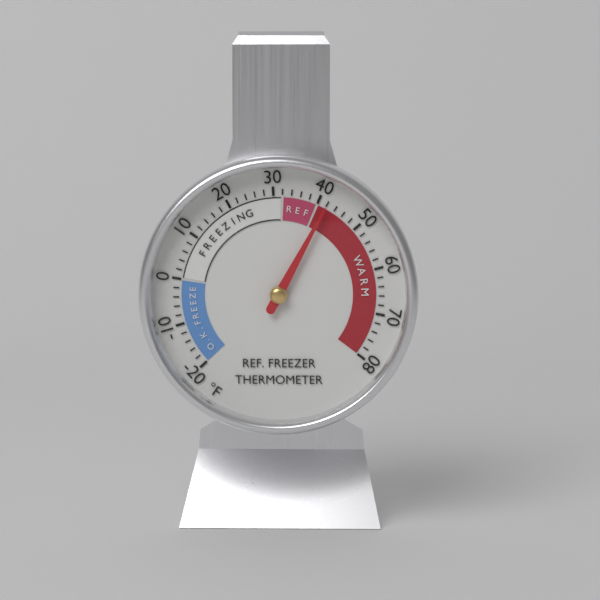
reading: 42 °F
